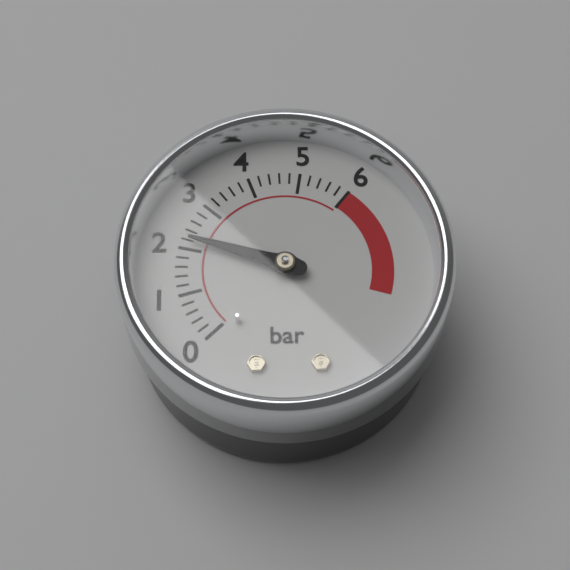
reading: 2.2 bar
